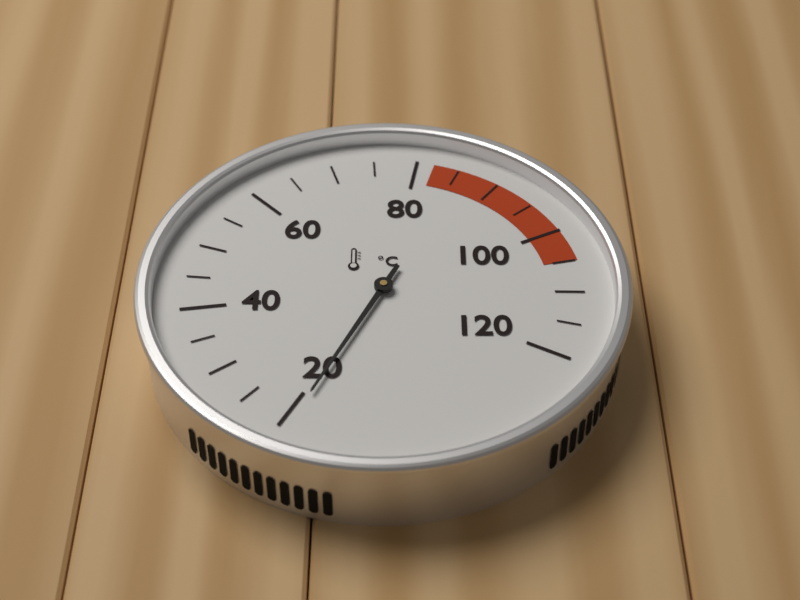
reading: 19 °C
